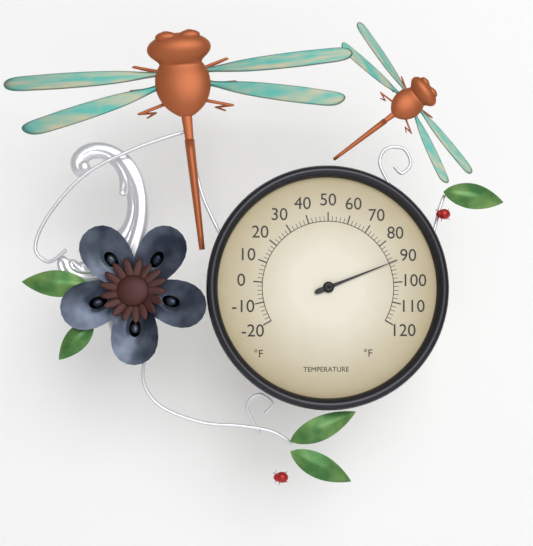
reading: 90 °F
